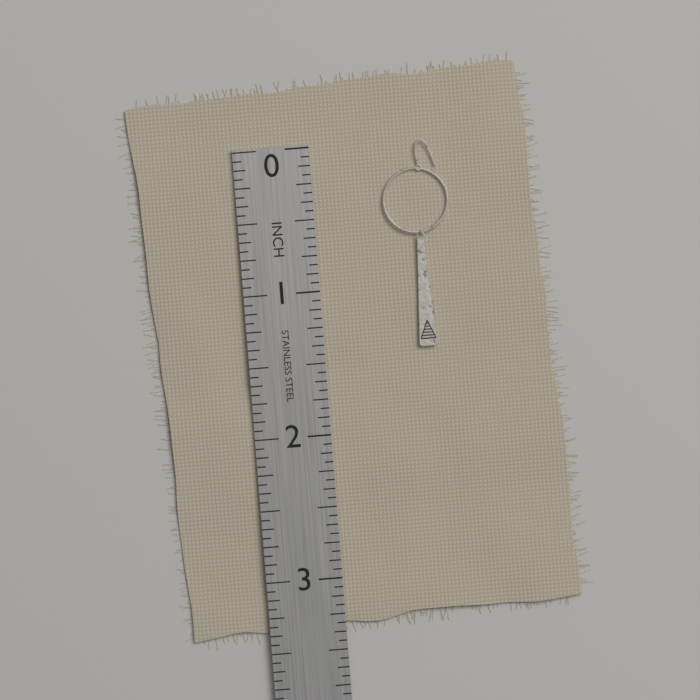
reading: 1.4375 in
